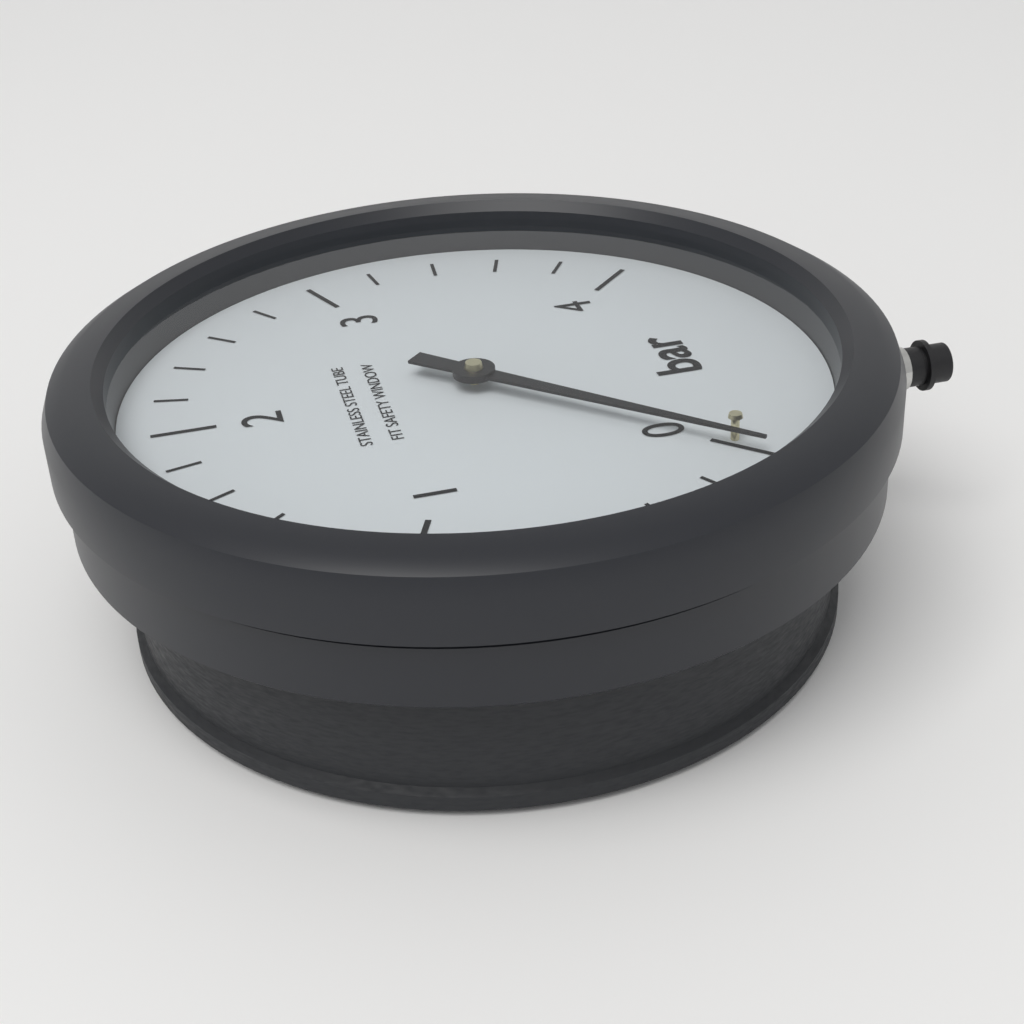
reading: 0.0 bar
